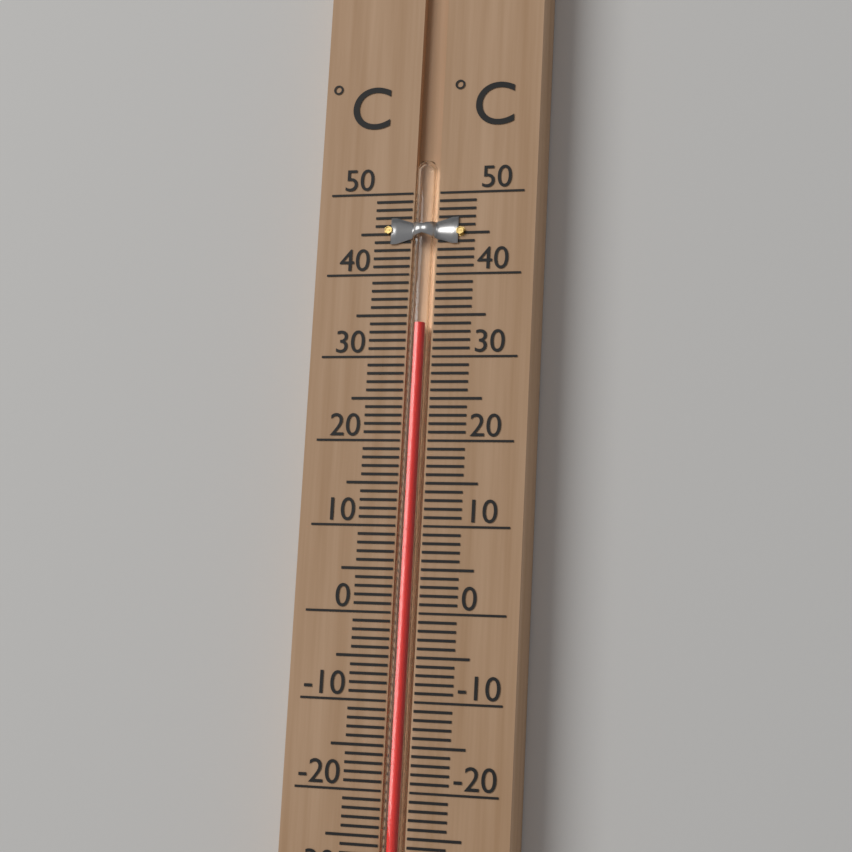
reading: 34 °C
